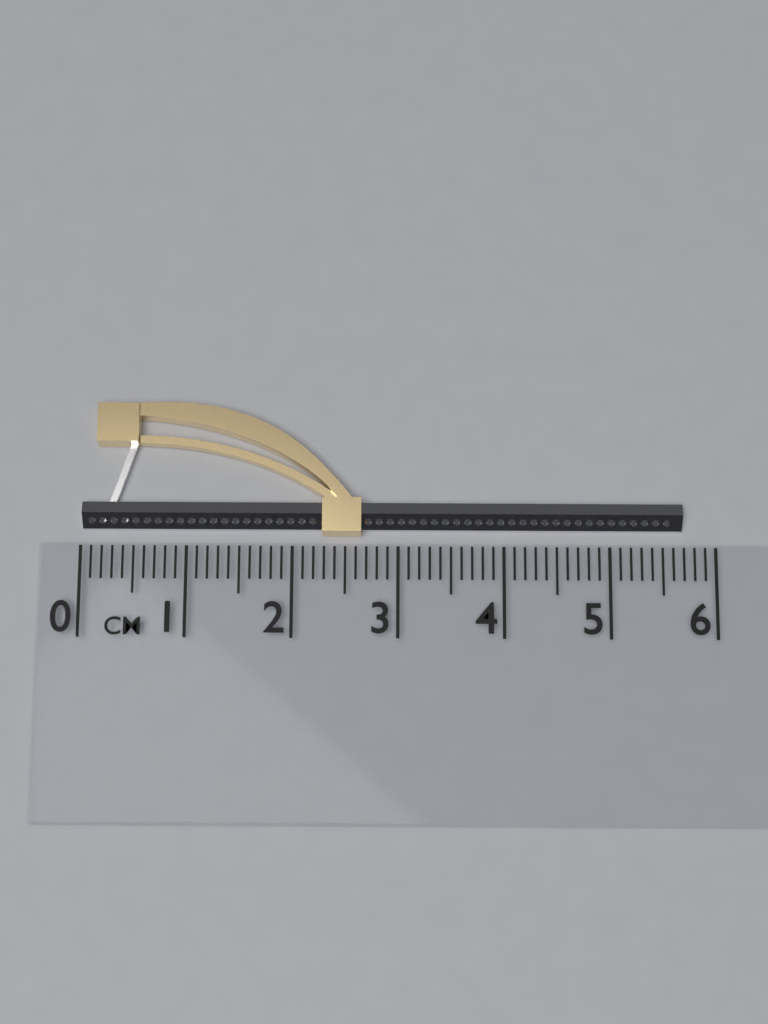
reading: 5.7 cm
